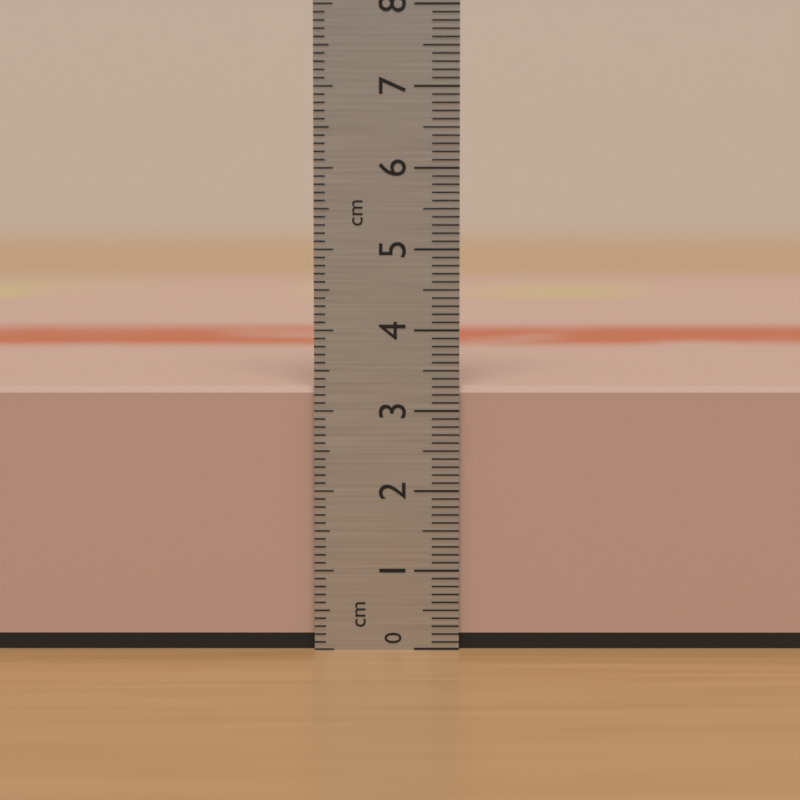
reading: 3.3 cm
